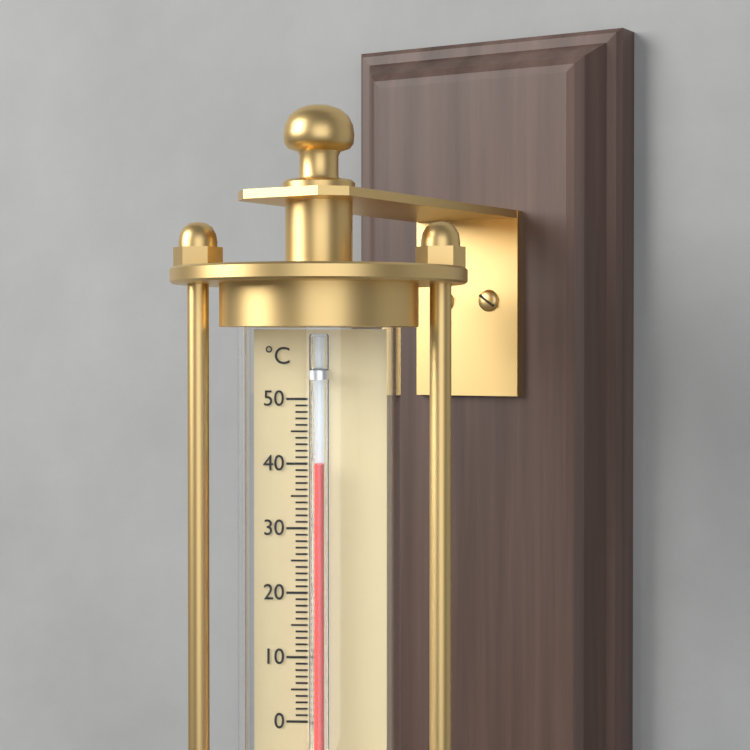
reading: 40 °C
